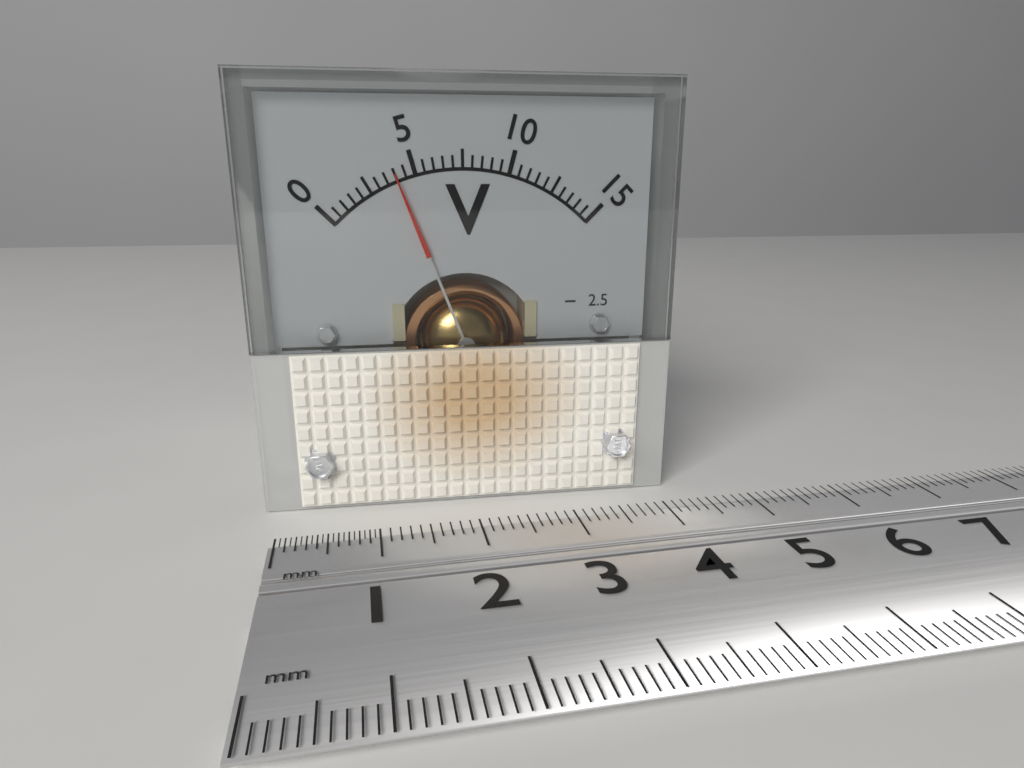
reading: 4.0 V
